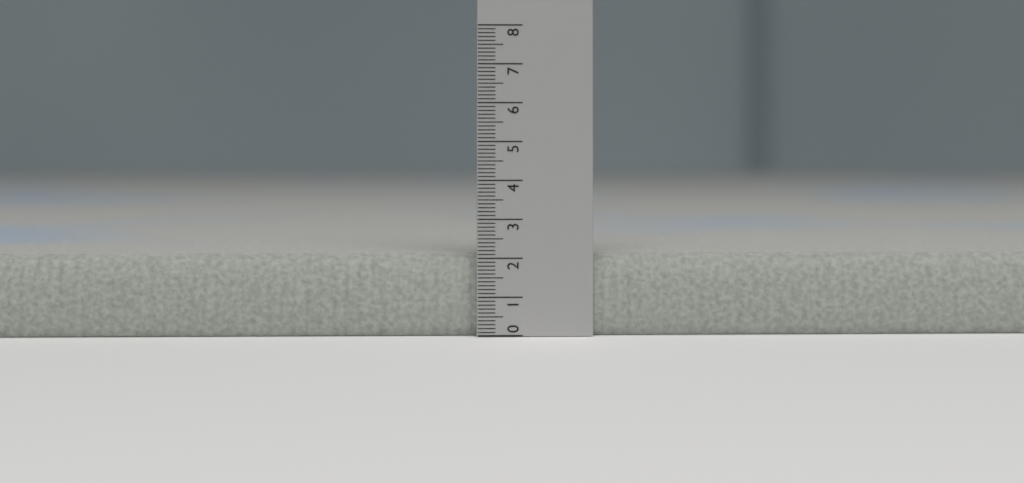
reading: 2.1 (no unit)
